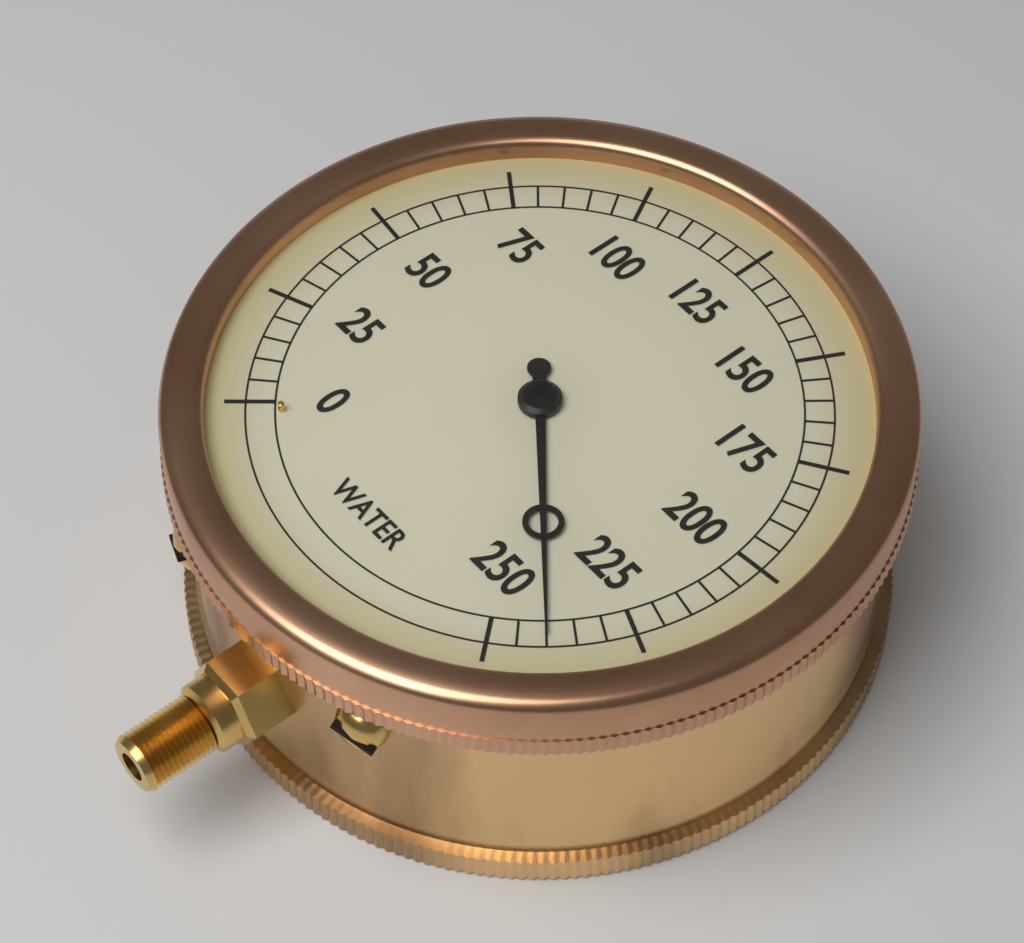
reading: 240 (no unit)
